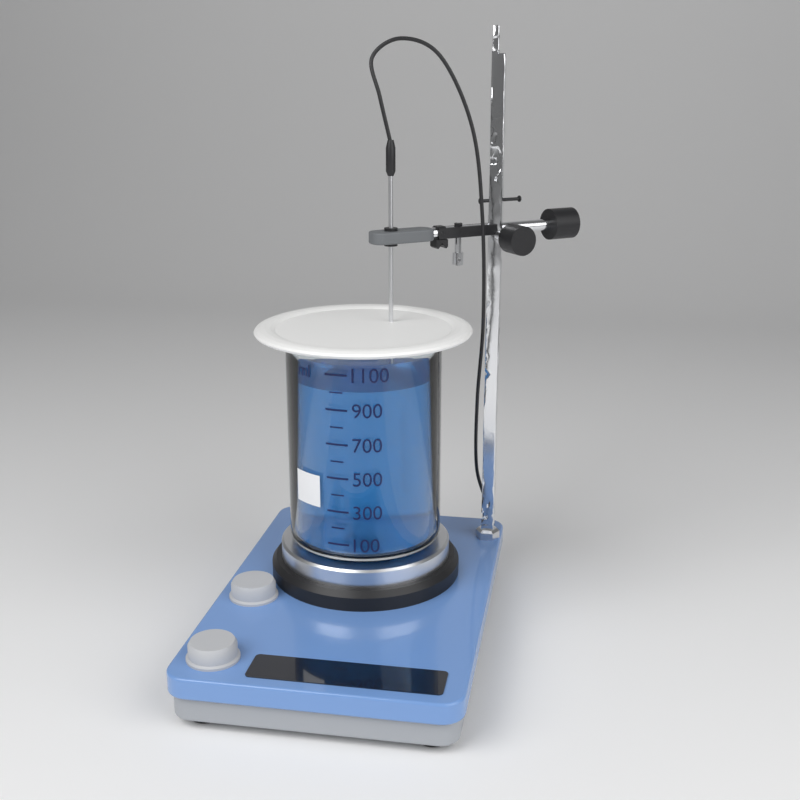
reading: 1000 ml
